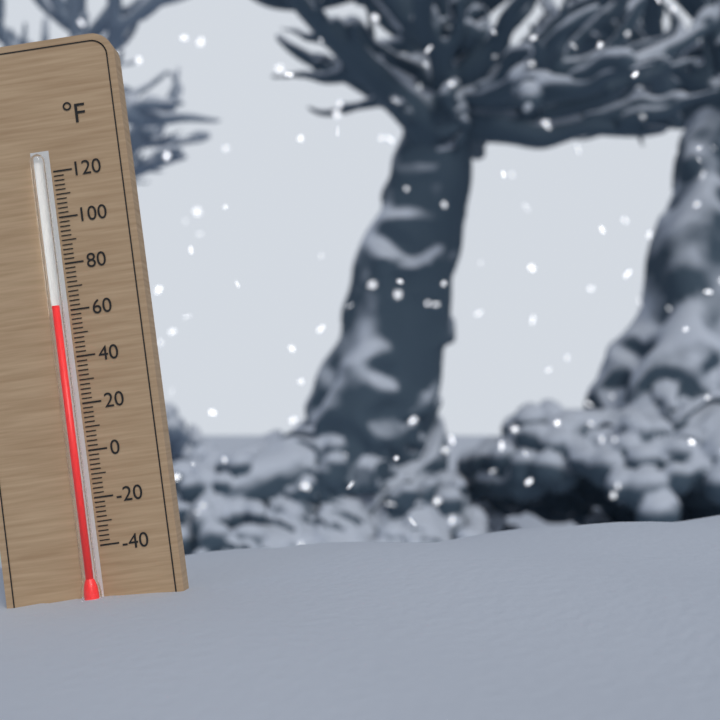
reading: 62 °F
